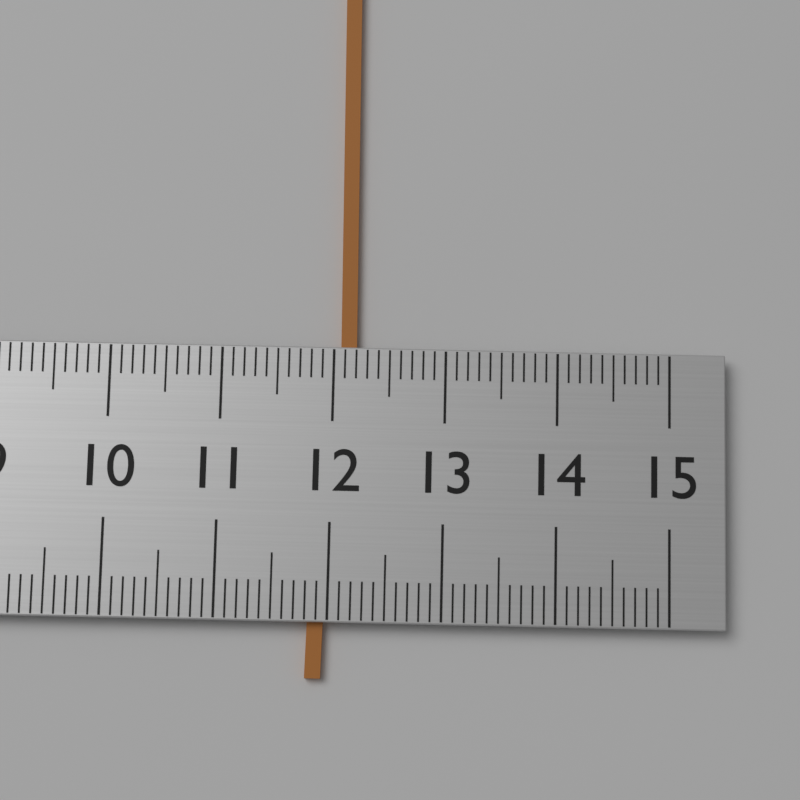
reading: 12.2 (no unit)
